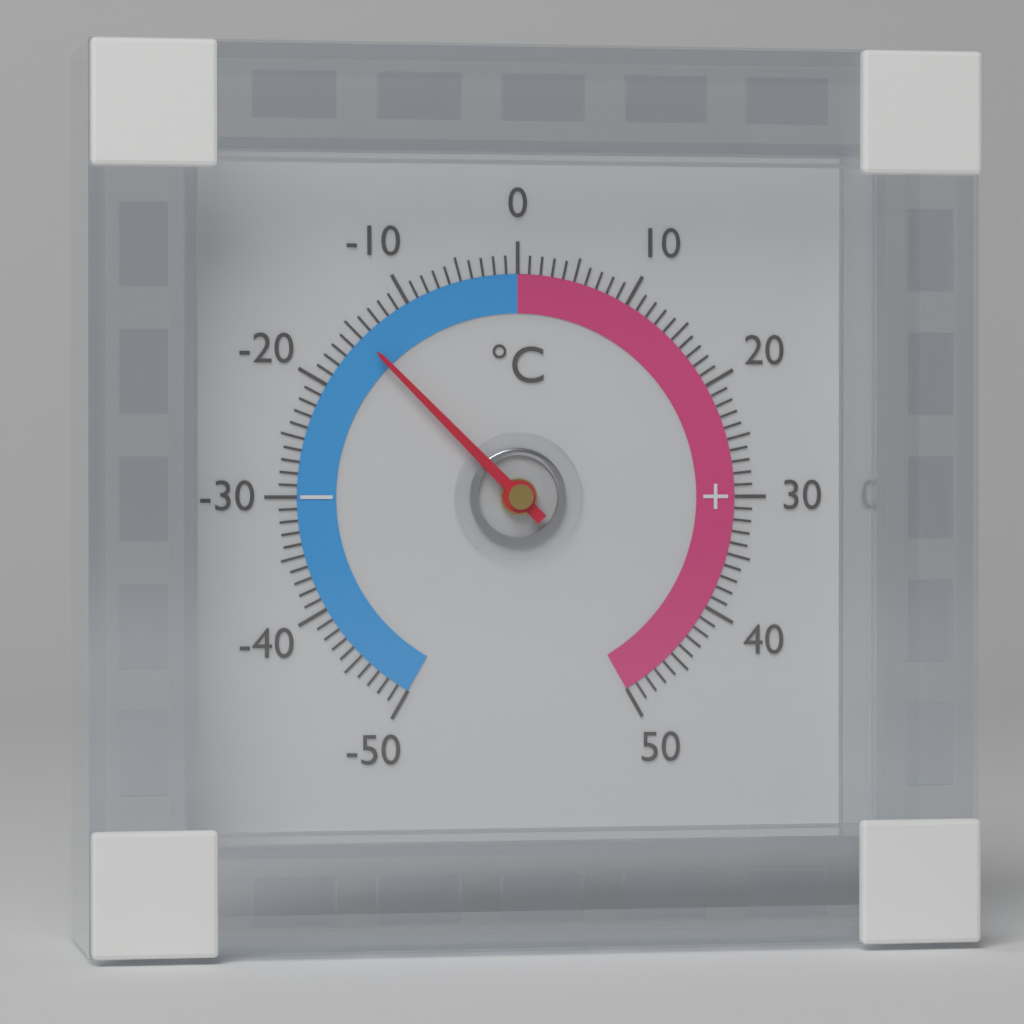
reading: -15 °C
